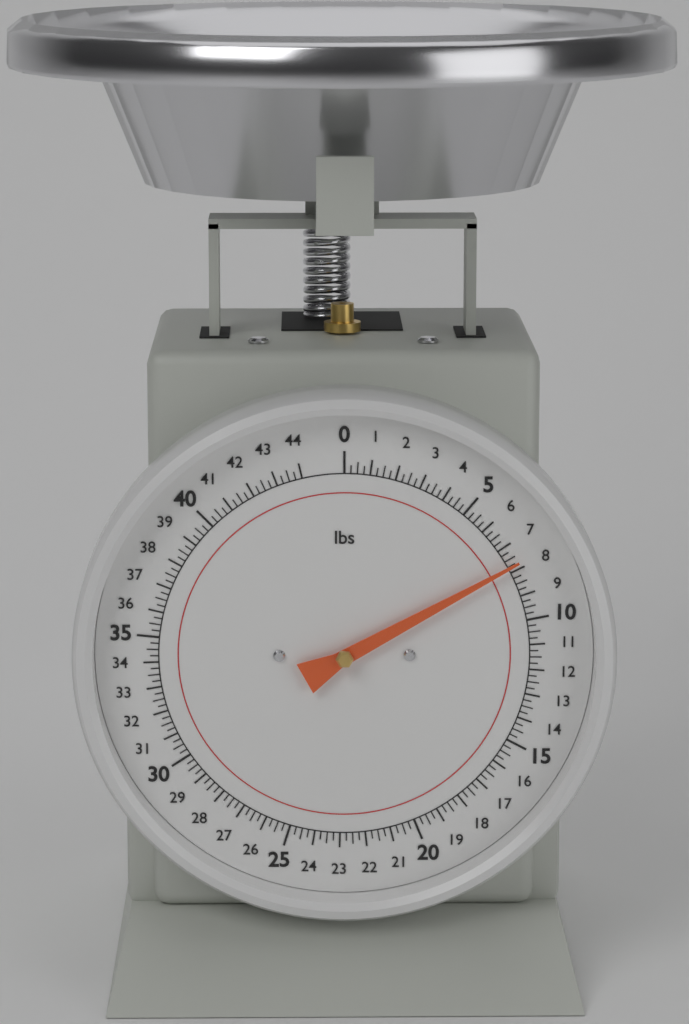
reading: 7.75 lbs
